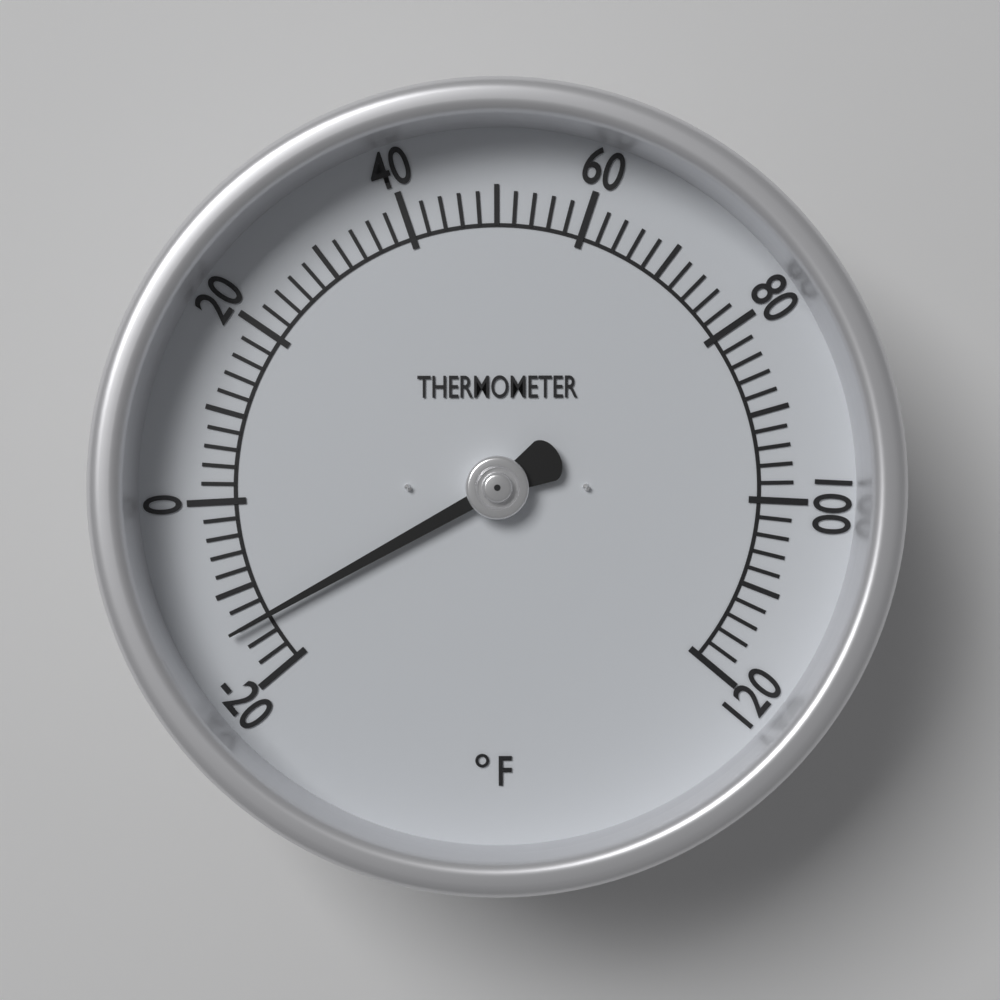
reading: -14 °F
